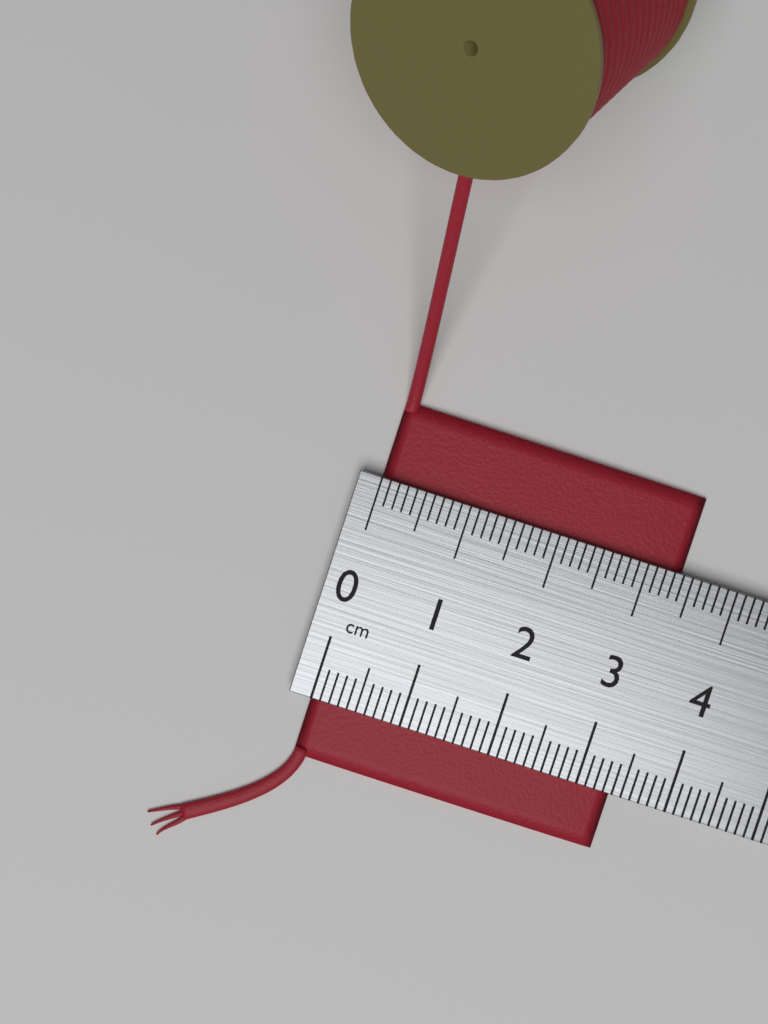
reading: 3.4 cm
